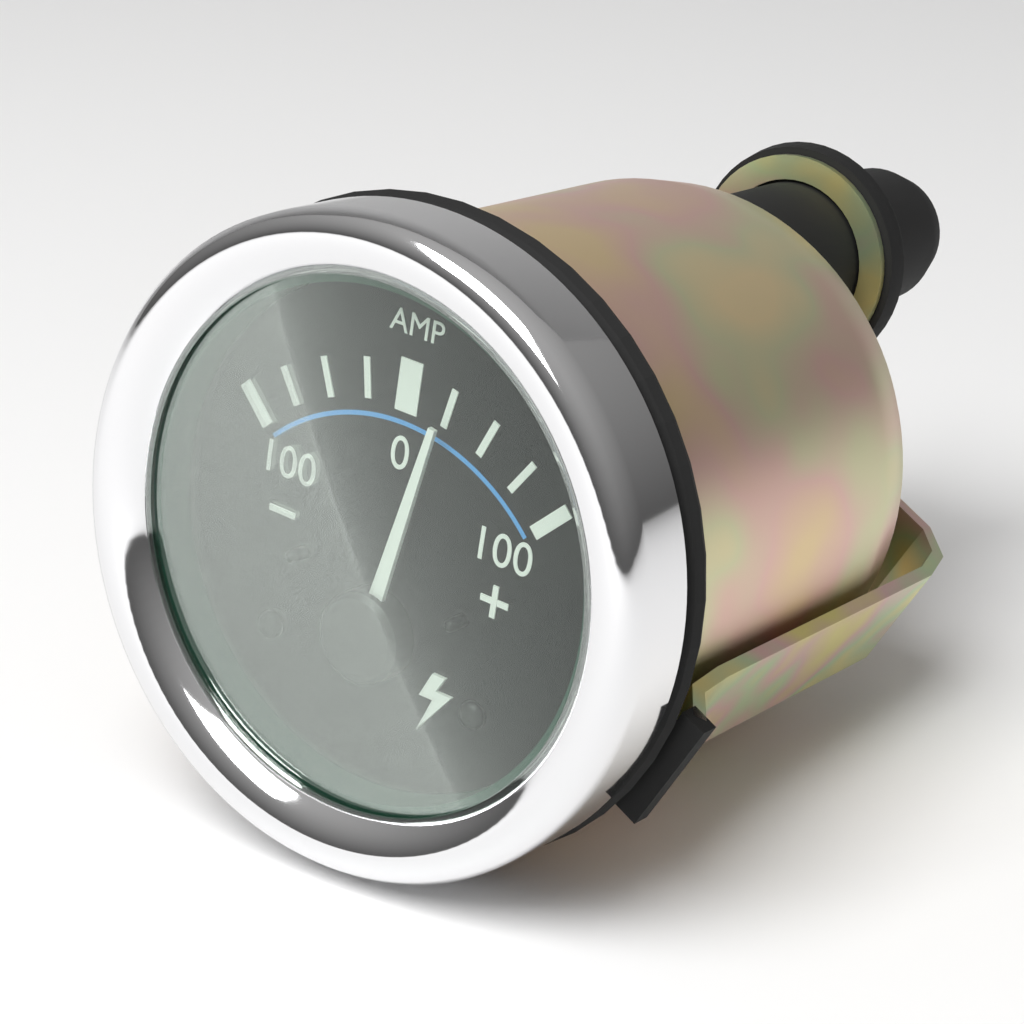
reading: 25 A
